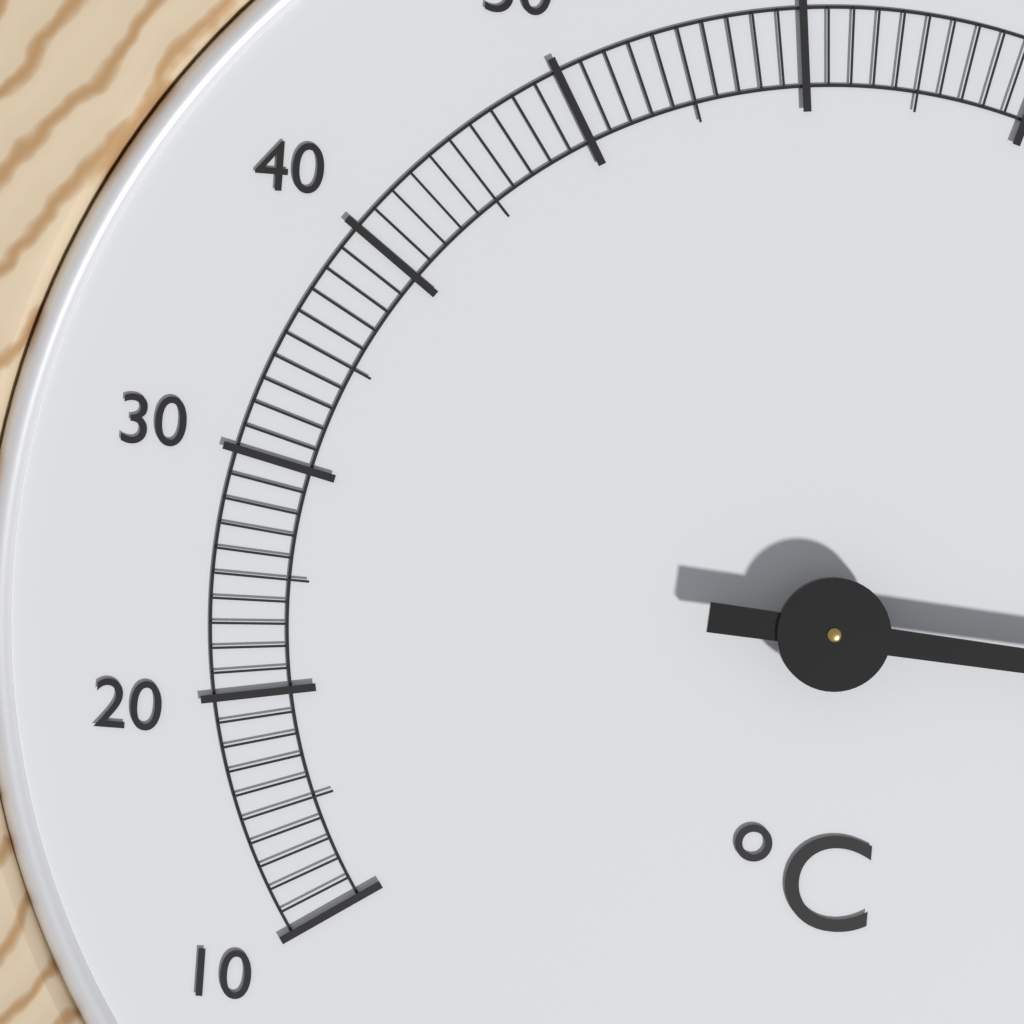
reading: 103 °C
